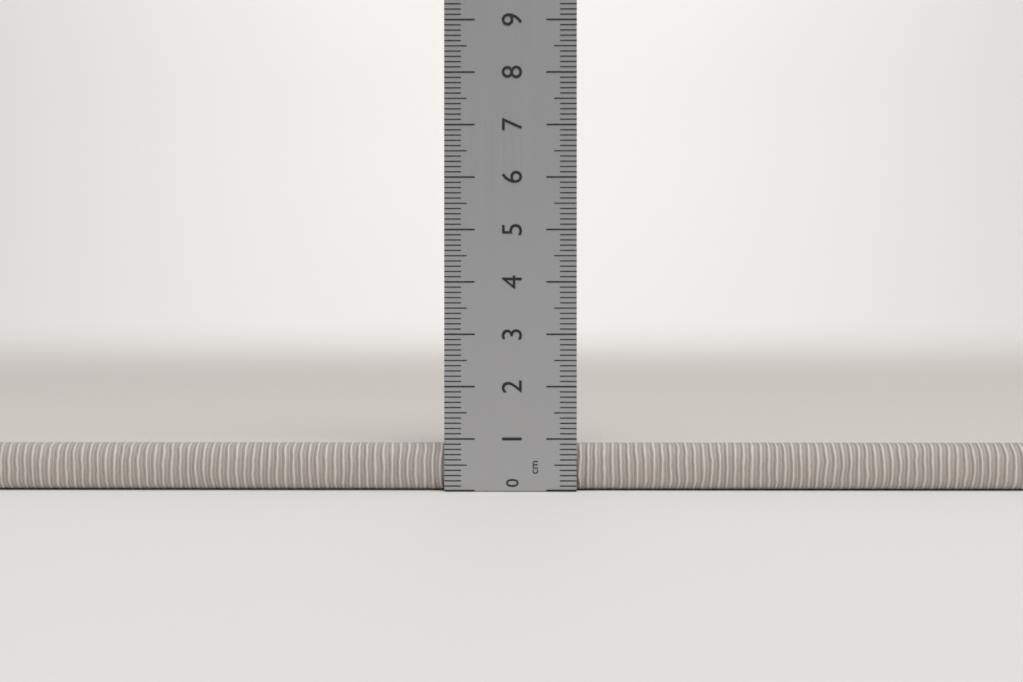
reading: 0.9 cm
